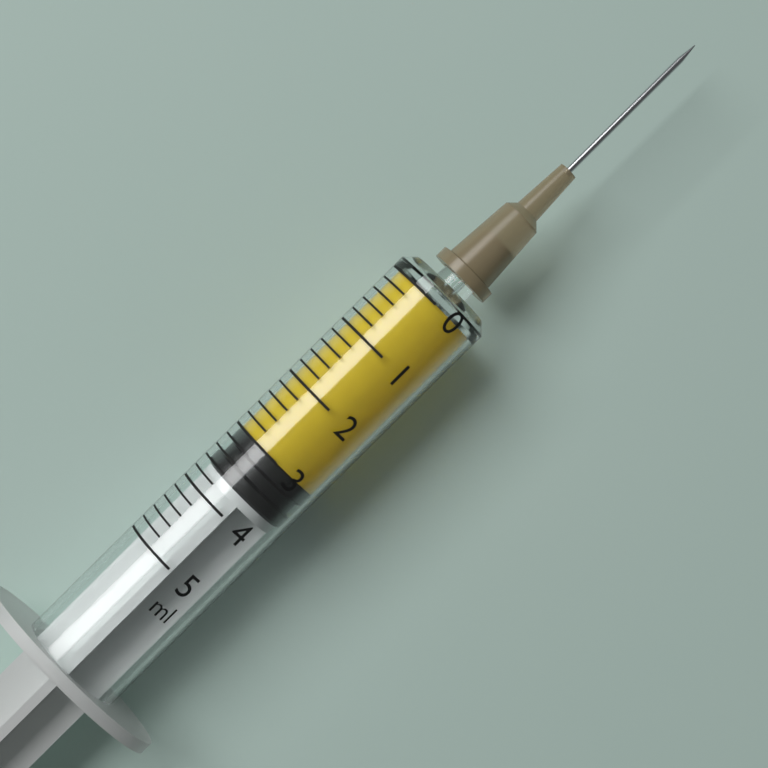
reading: 3.0 ml
